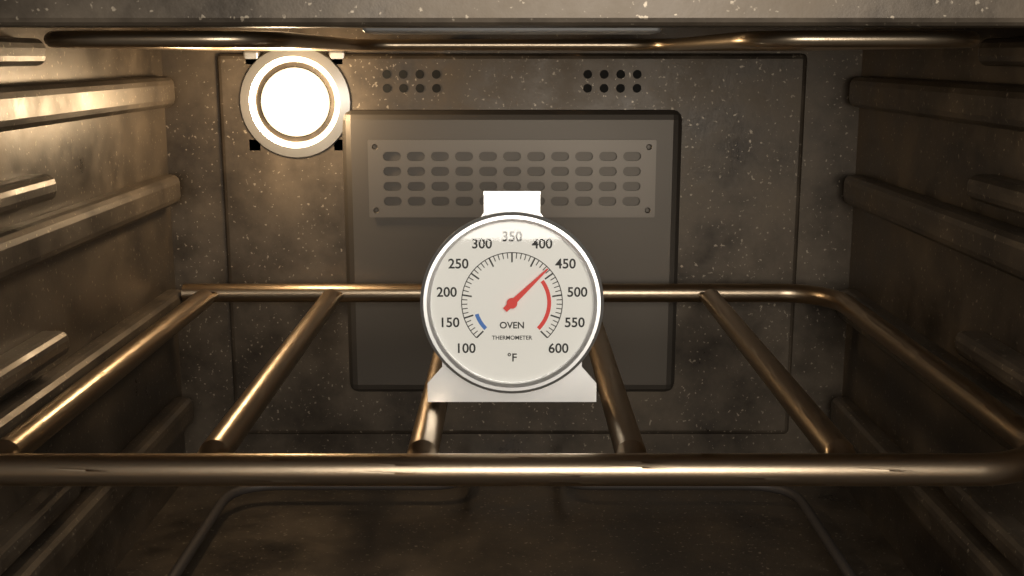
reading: 435 °F
